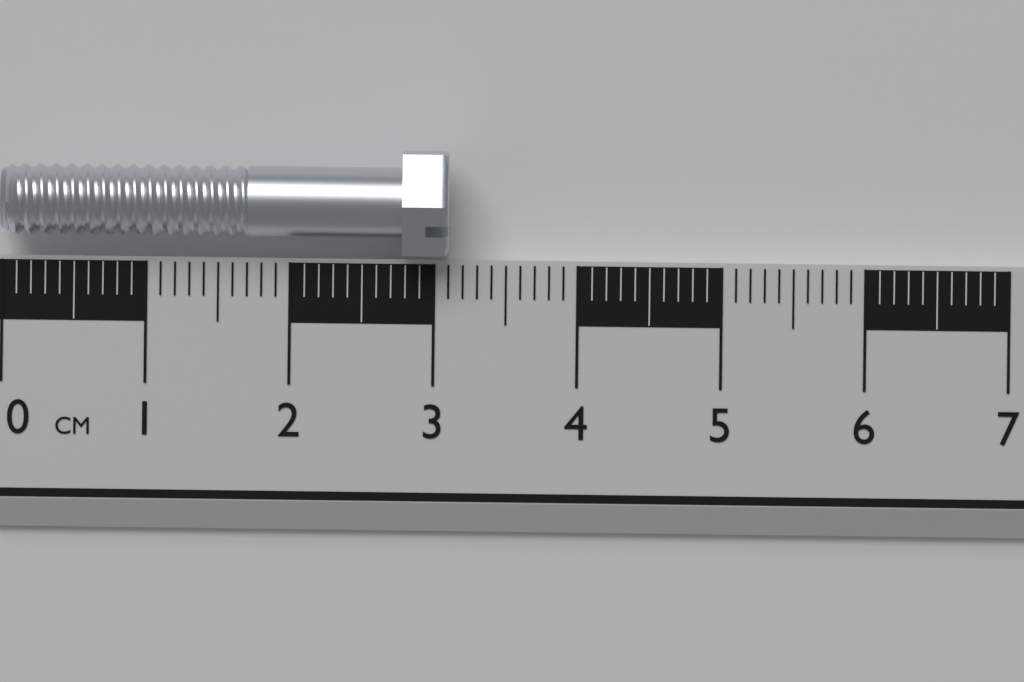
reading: 3.1 cm
